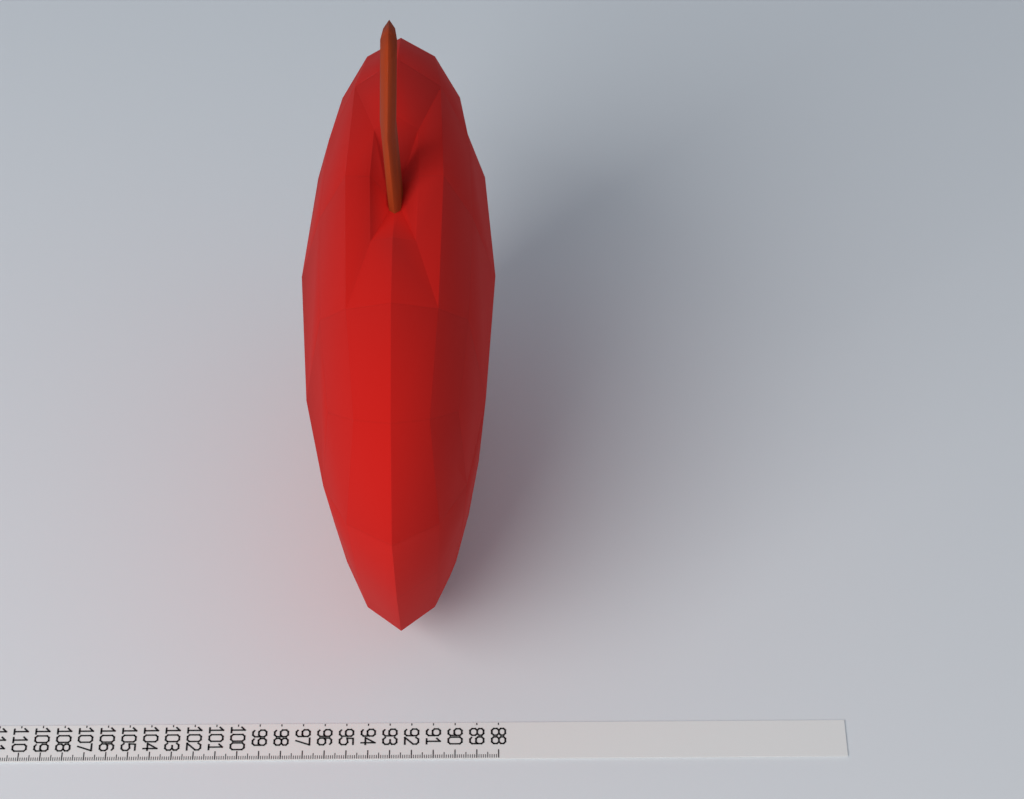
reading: 96.8 (no unit)
